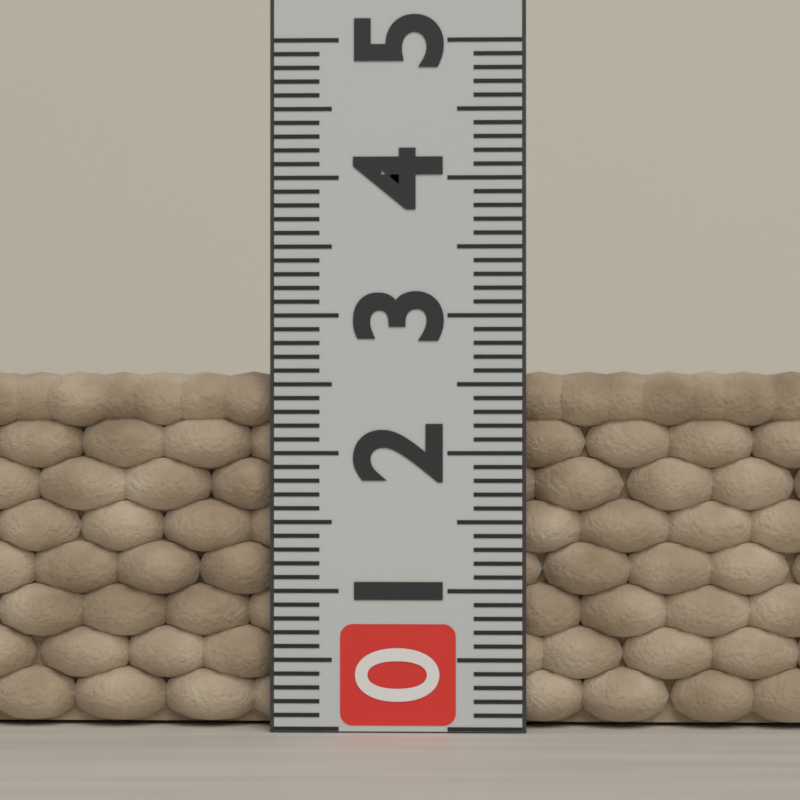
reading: 2.6 (no unit)
